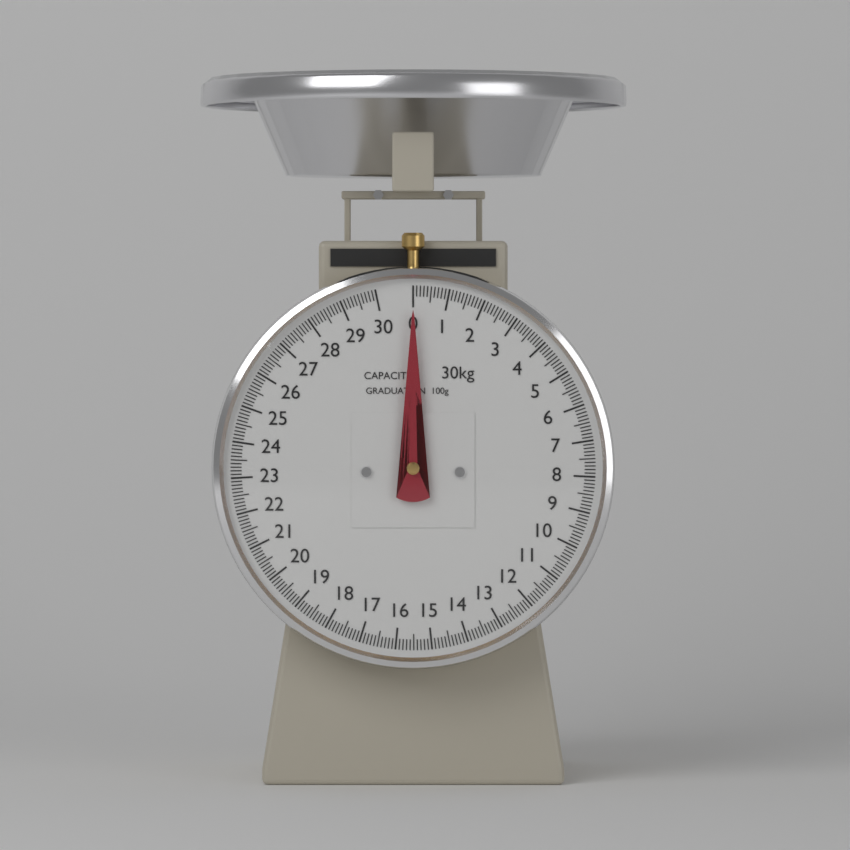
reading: 0.0 kg
